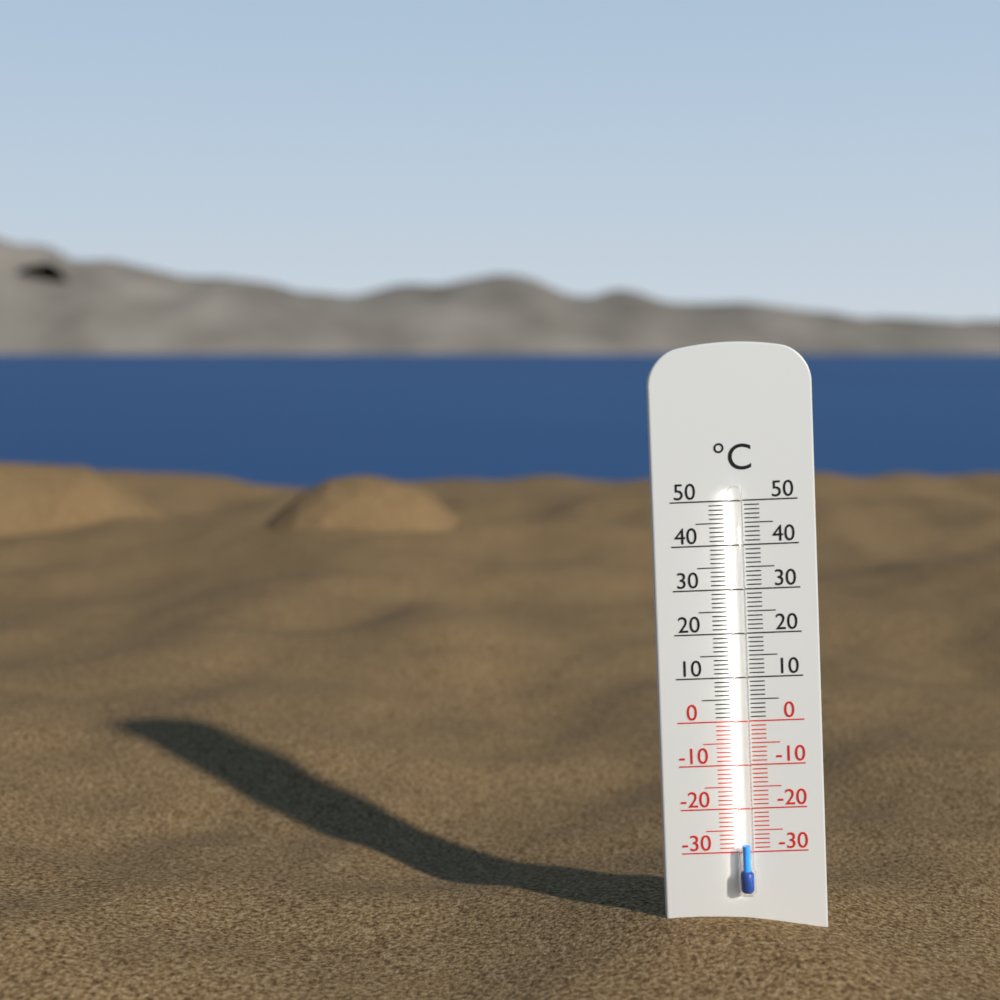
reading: -28 °C
